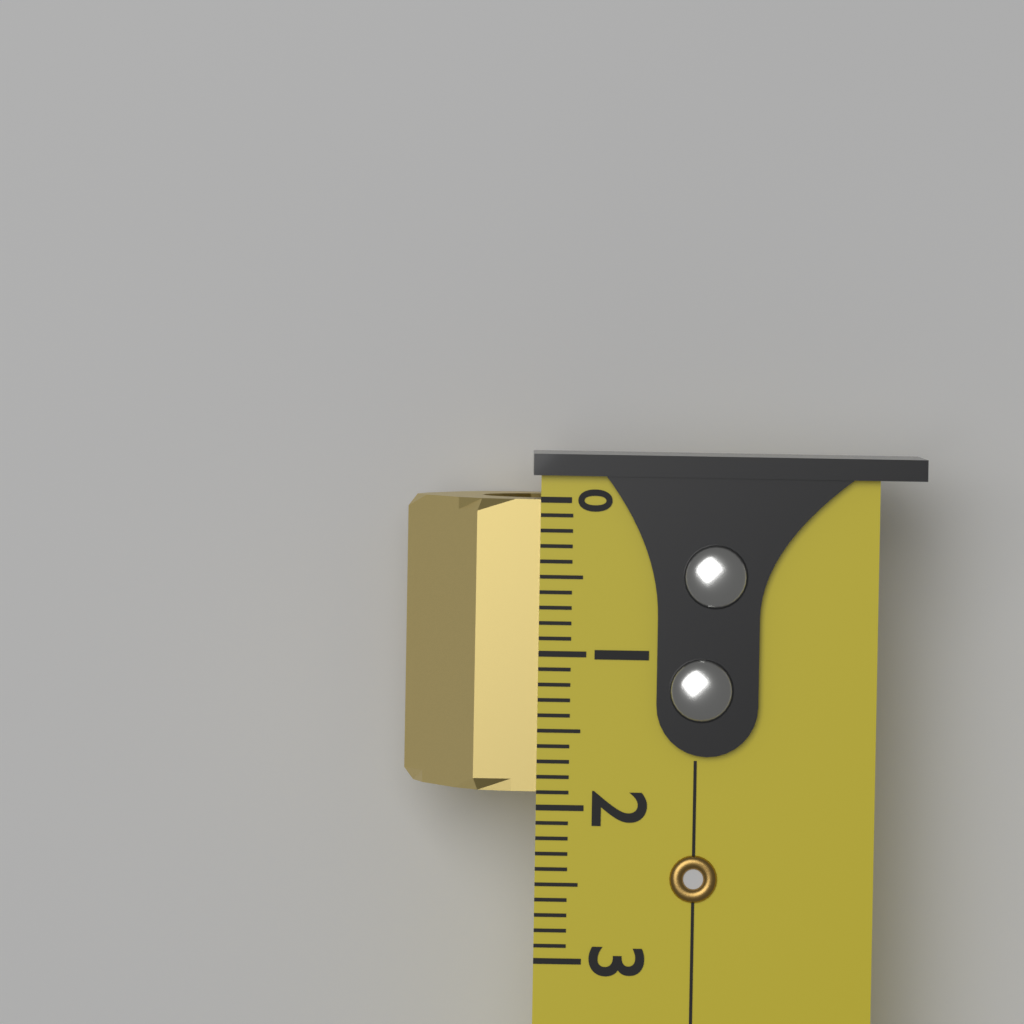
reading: 1.9 (no unit)
